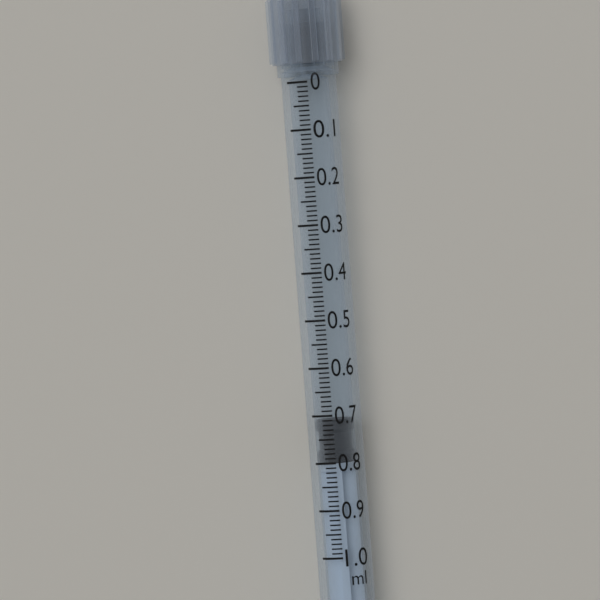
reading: 0.71 ml
